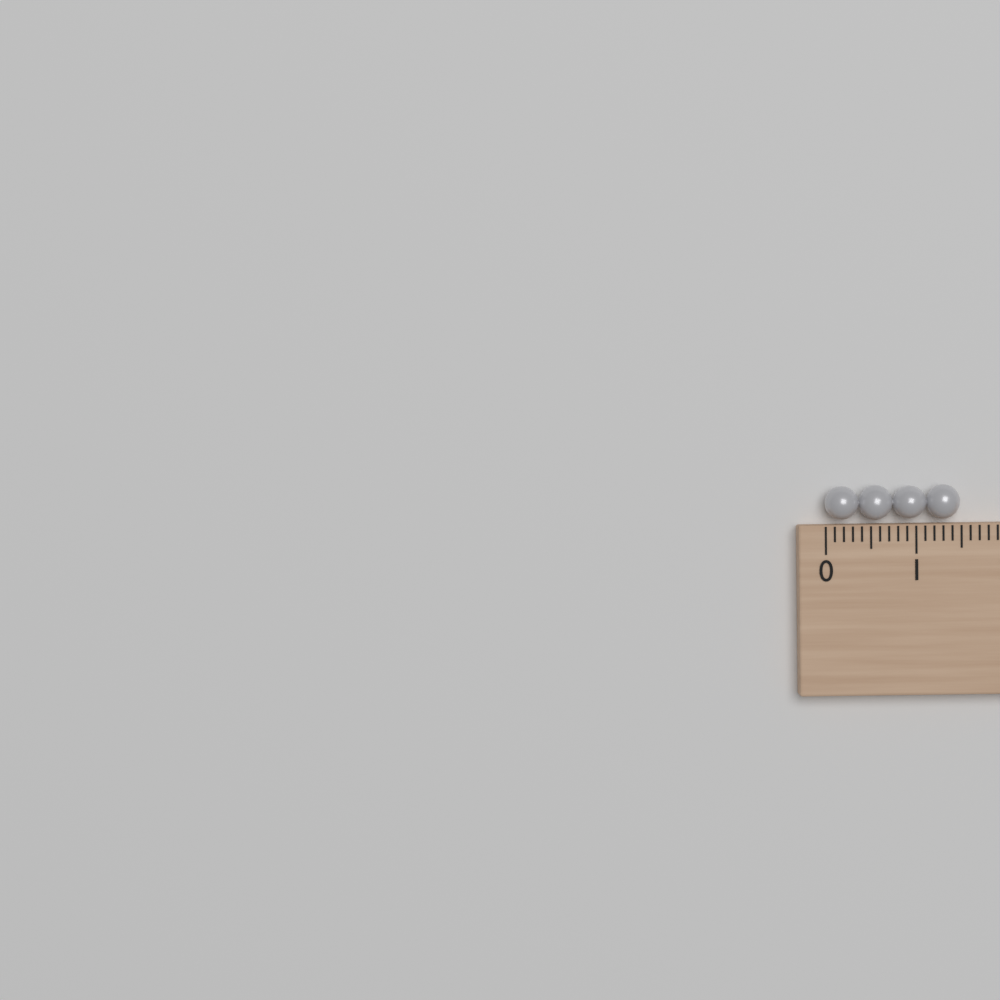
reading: 1.5 (no unit)
